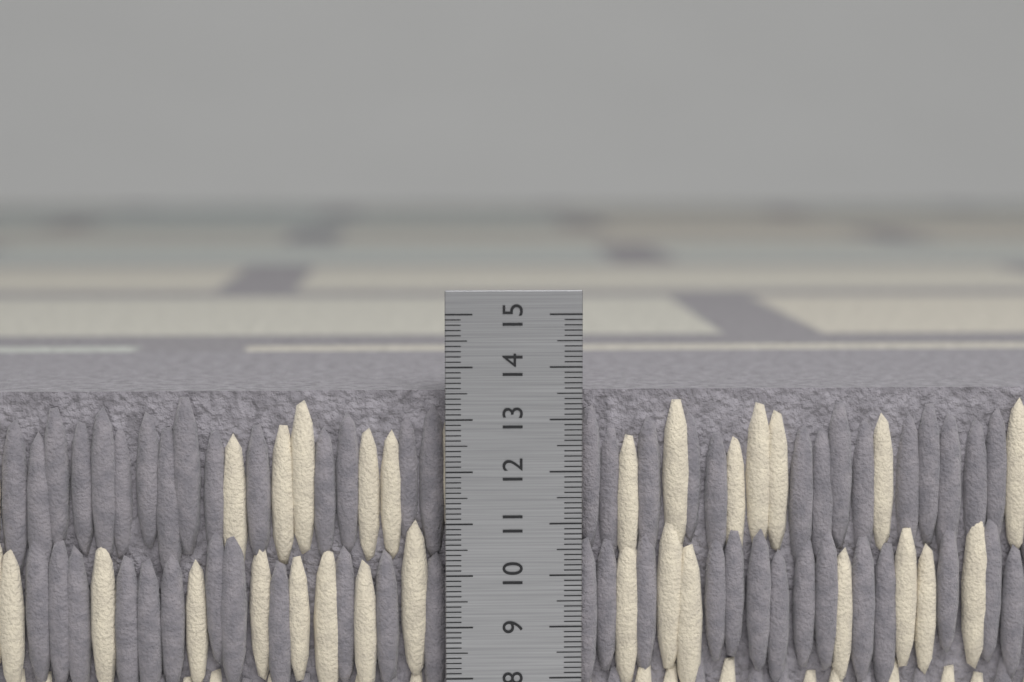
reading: 13.5 cm
